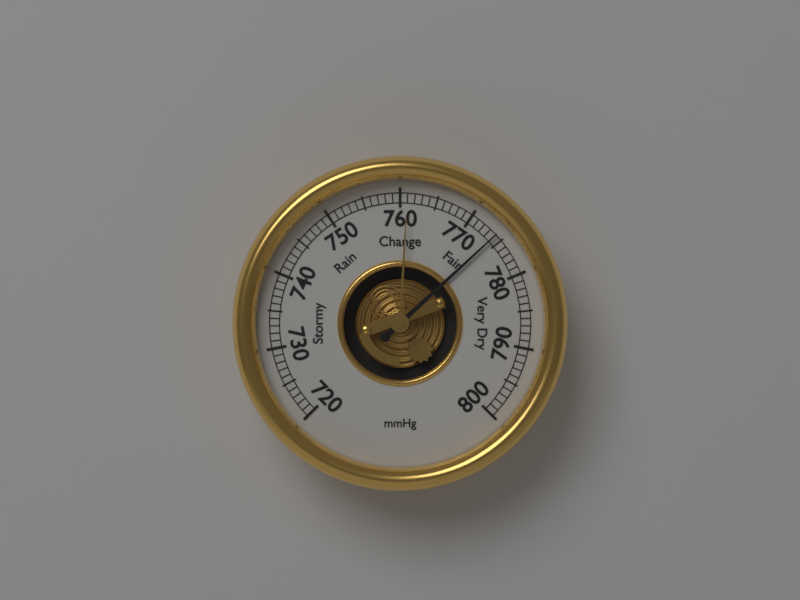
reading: 774 mmHg
